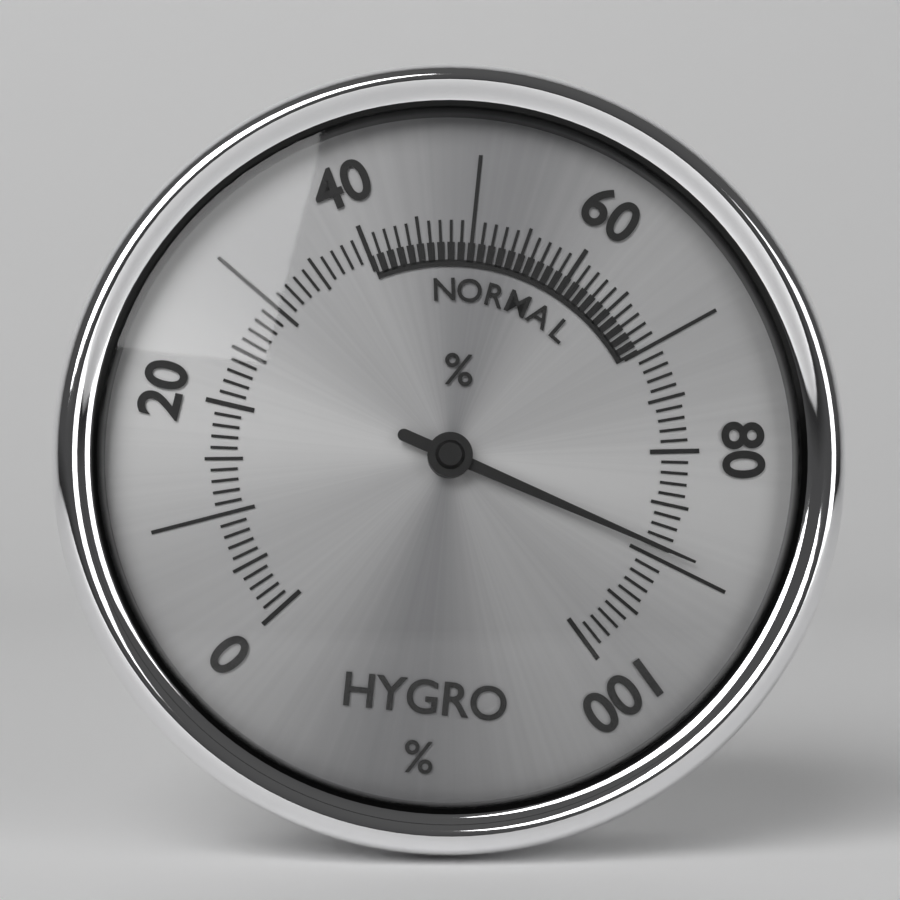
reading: 89 %
